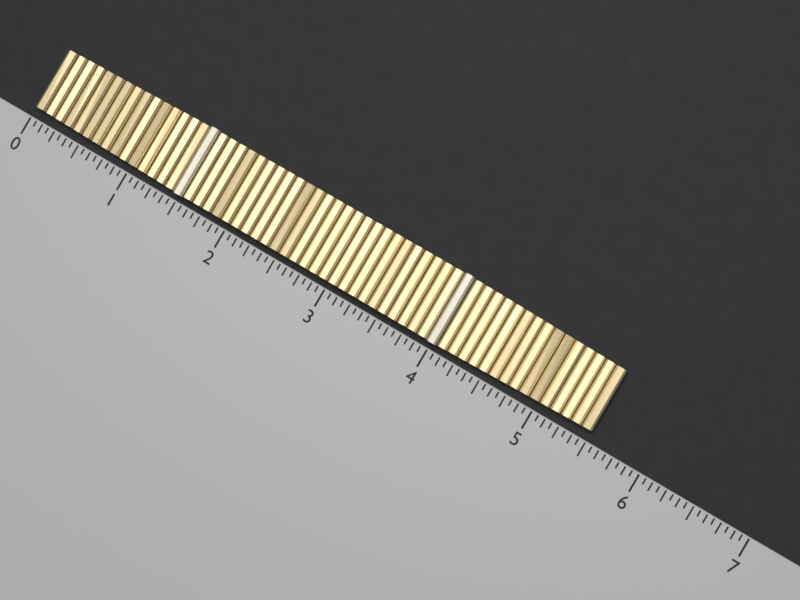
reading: 5.5000 (no unit)
